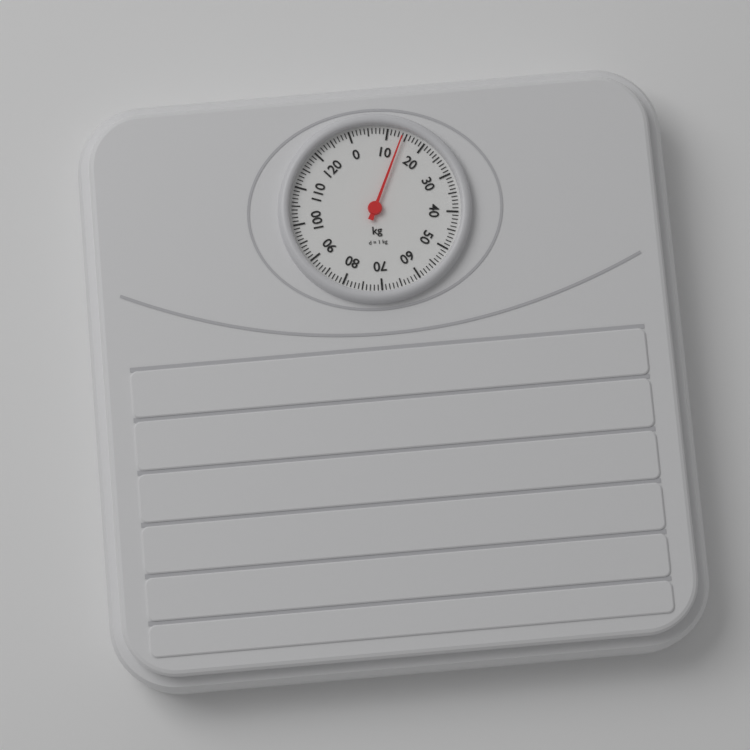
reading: 14 kg
